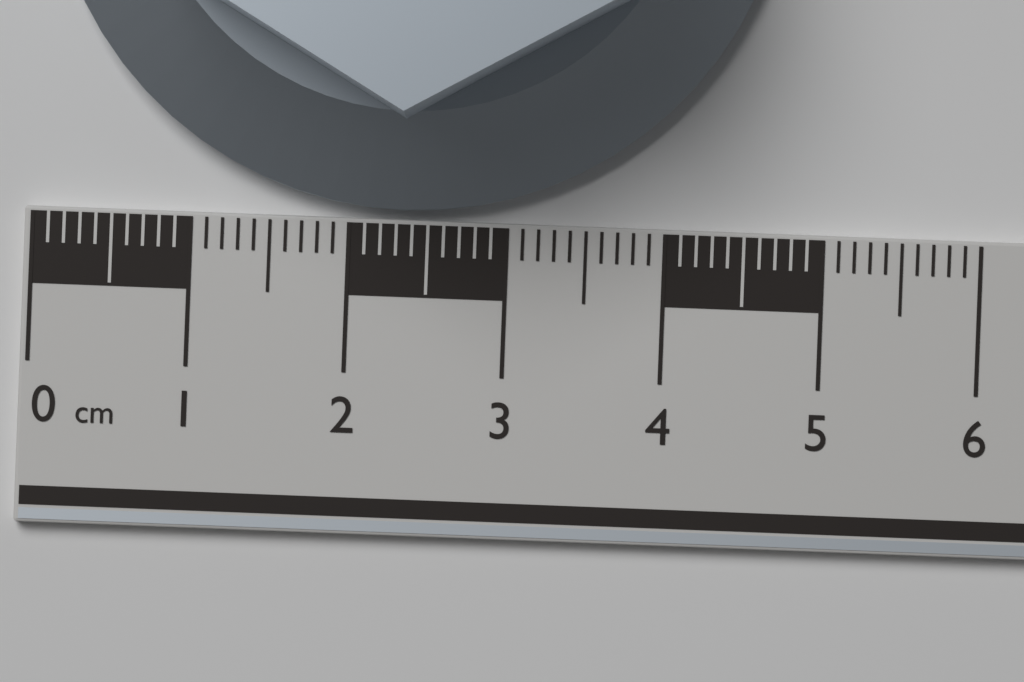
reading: 4.7 cm
